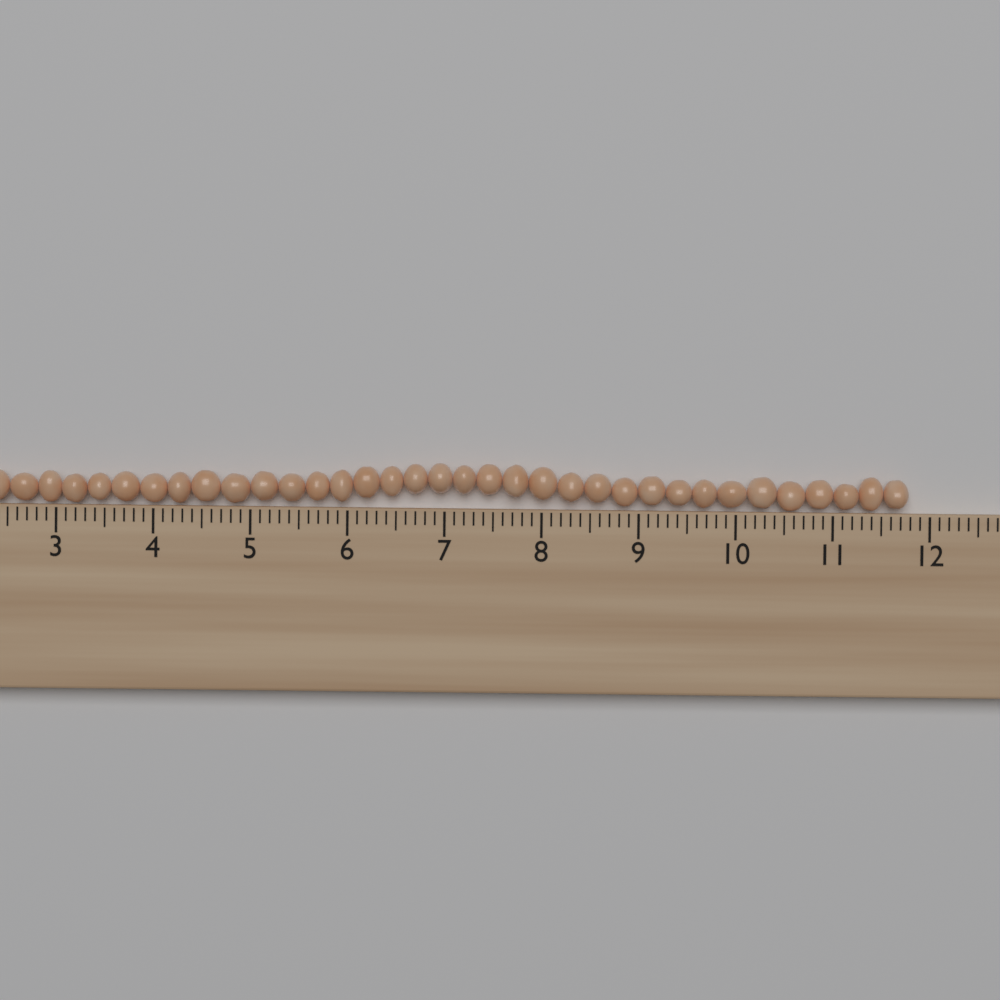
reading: 11.8 cm
